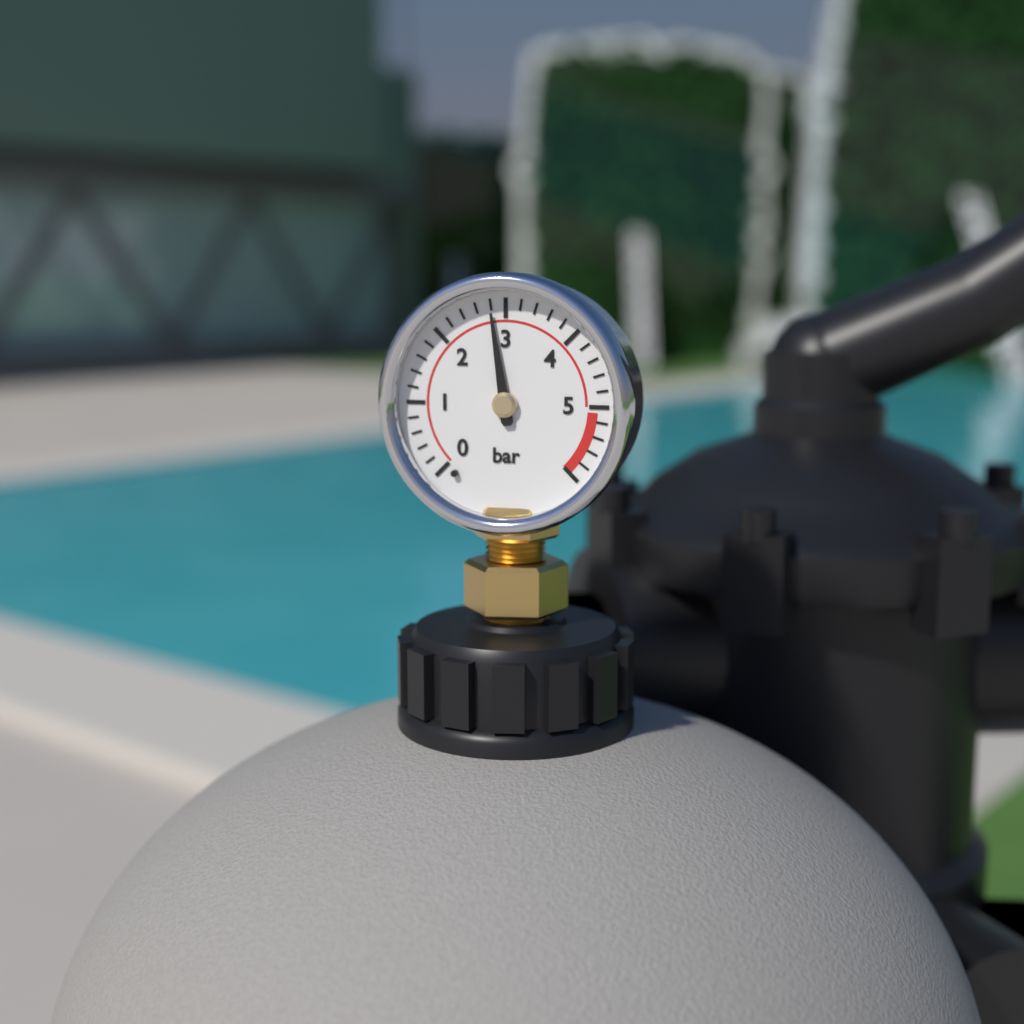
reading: 2.8 bar
